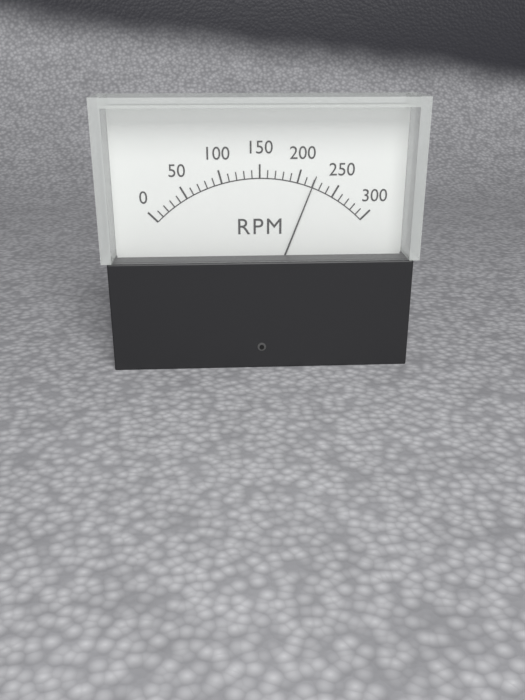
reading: 220 RPM
